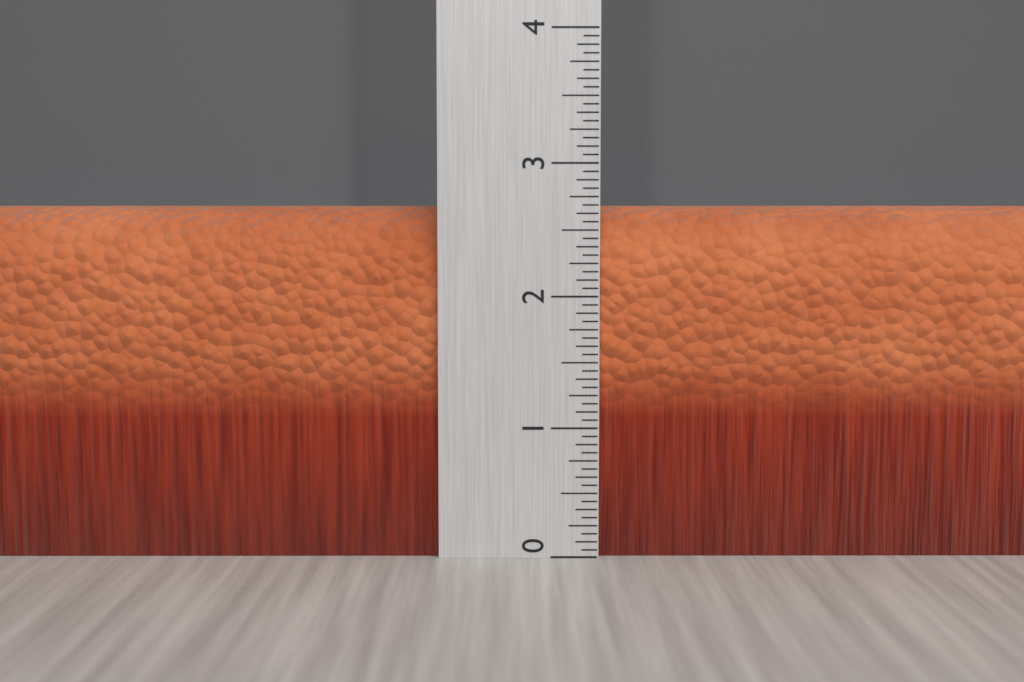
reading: 2.6875 (no unit)
